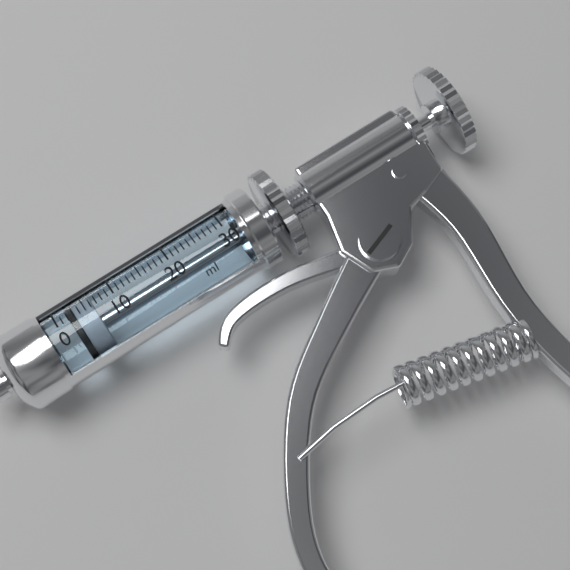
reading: 2 ml
